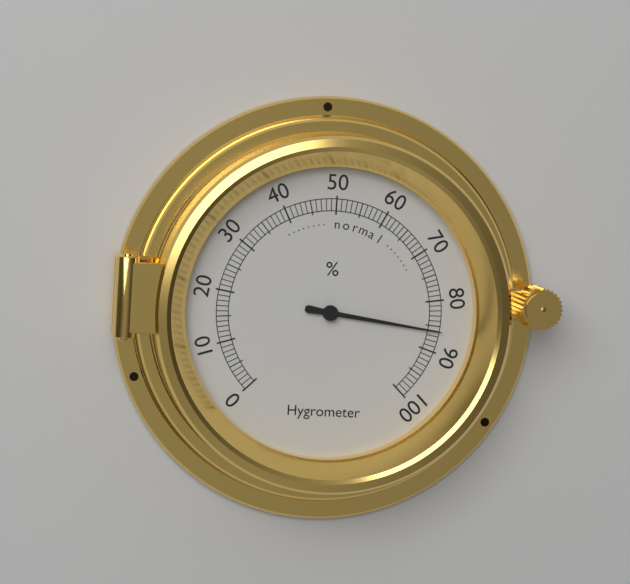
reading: 86 %
